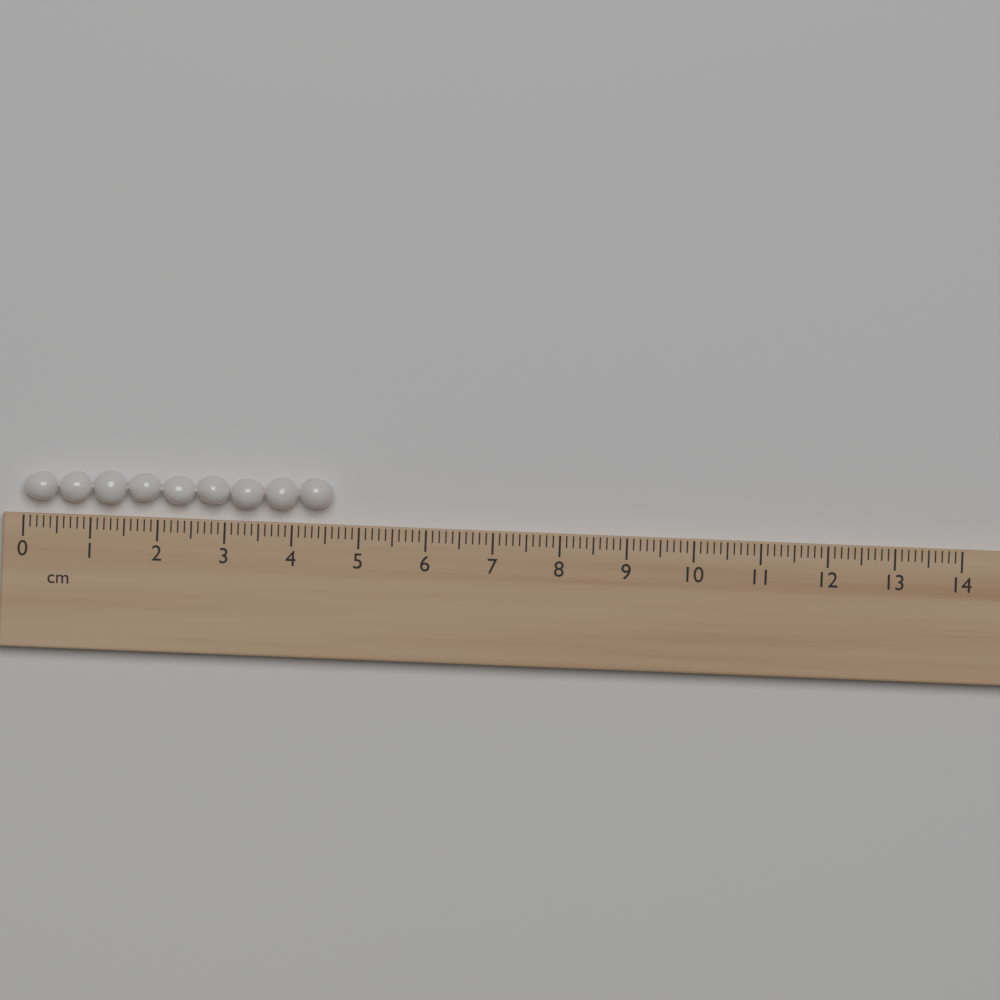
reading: 4.6 cm
